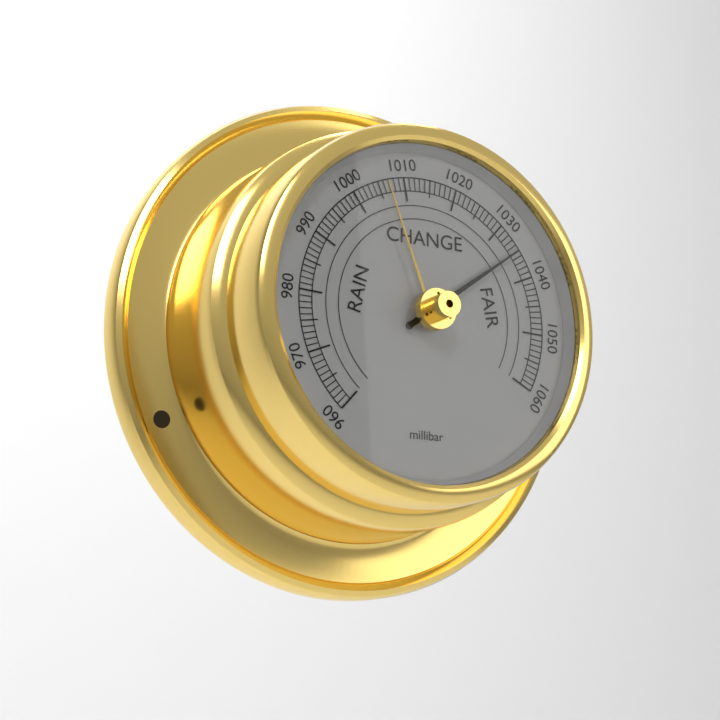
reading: 1035 millibar
